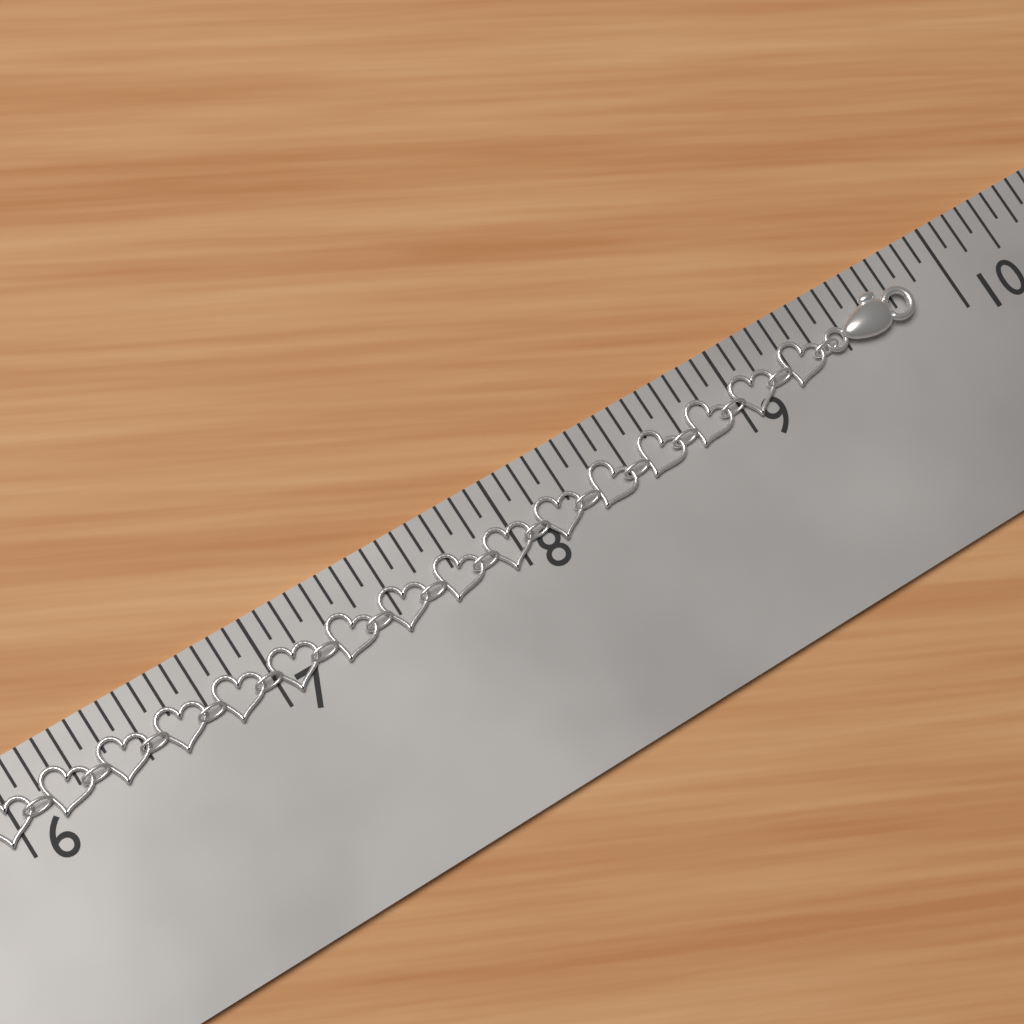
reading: 9.8125 in
